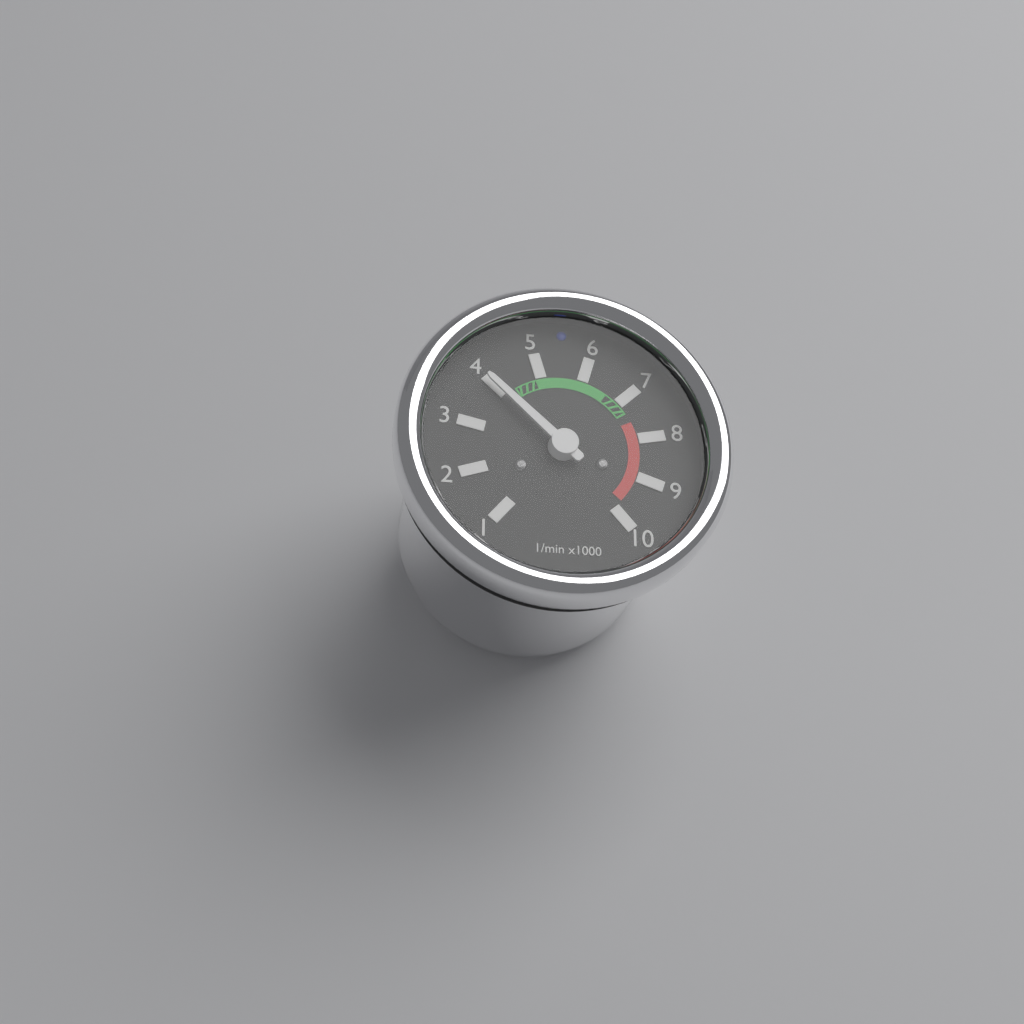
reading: 4000 1/min
